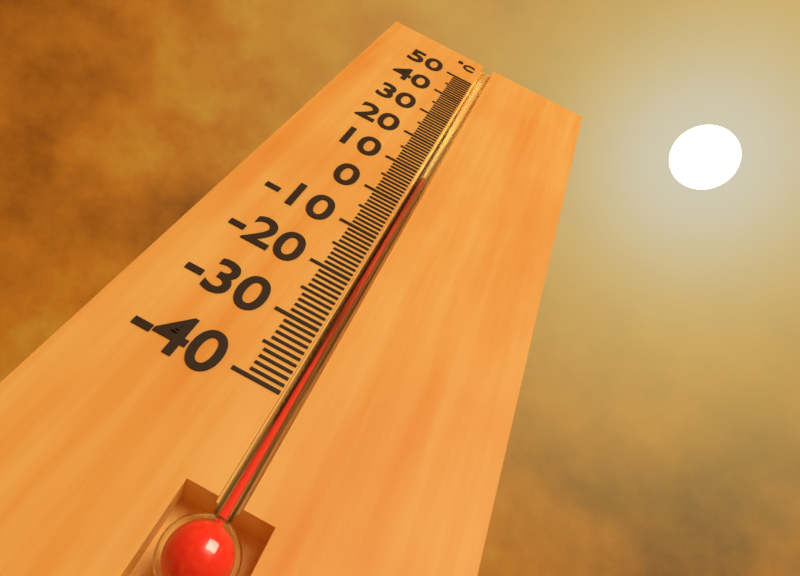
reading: 9 °C
